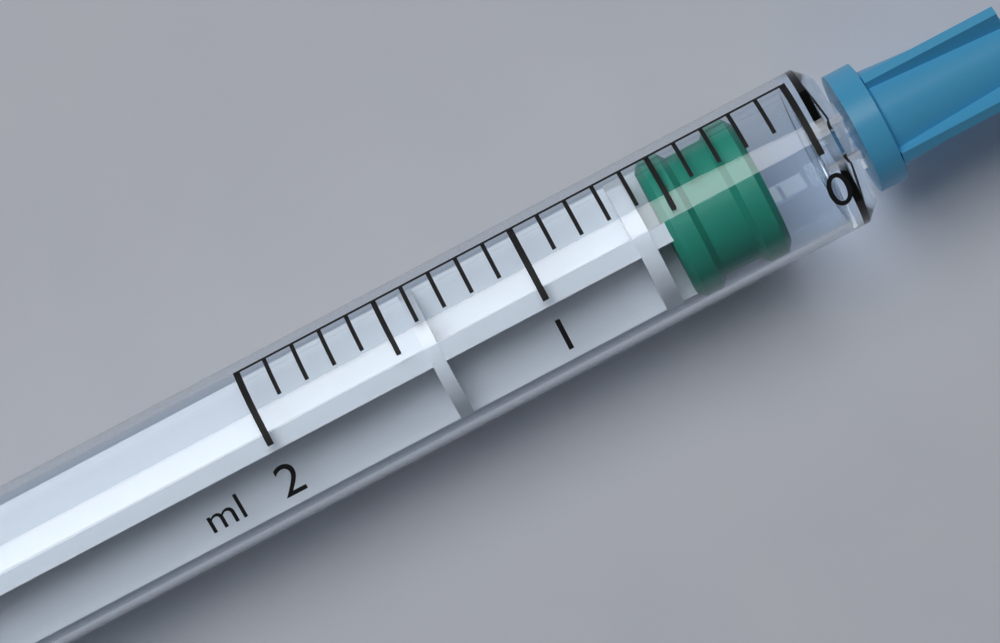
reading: 0.2 ml
